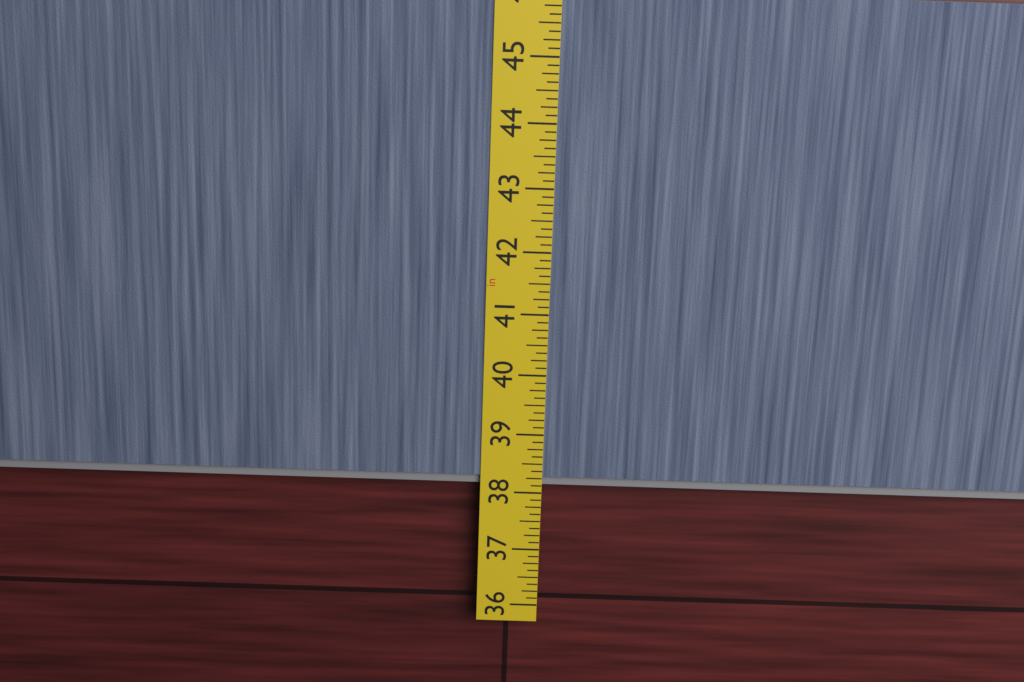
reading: 38.125 in
